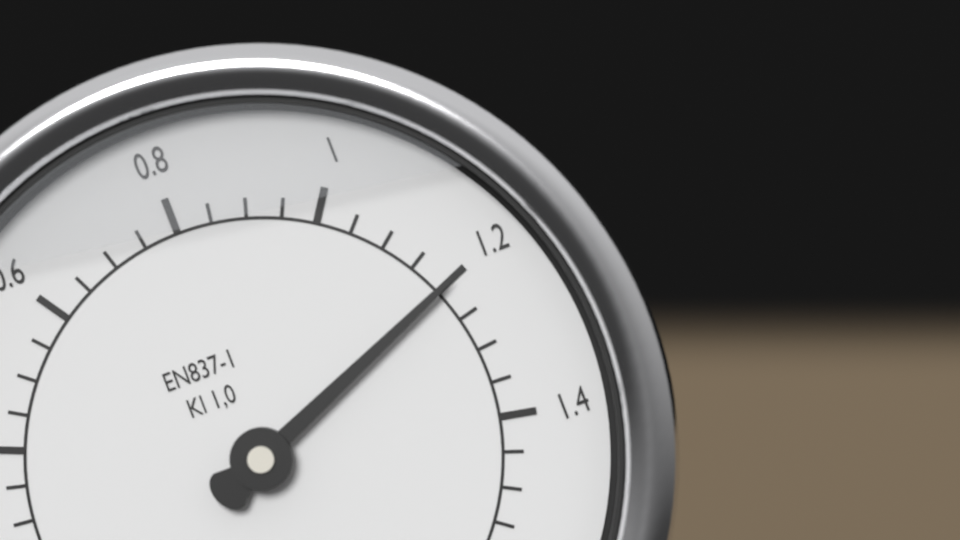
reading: 1.20 MPa
